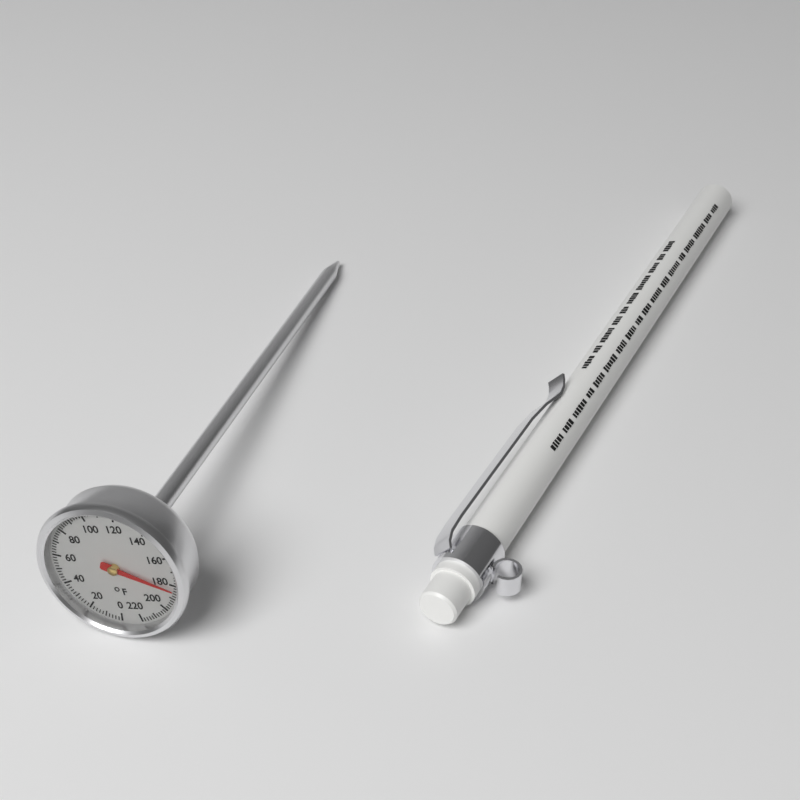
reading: 184 °F
